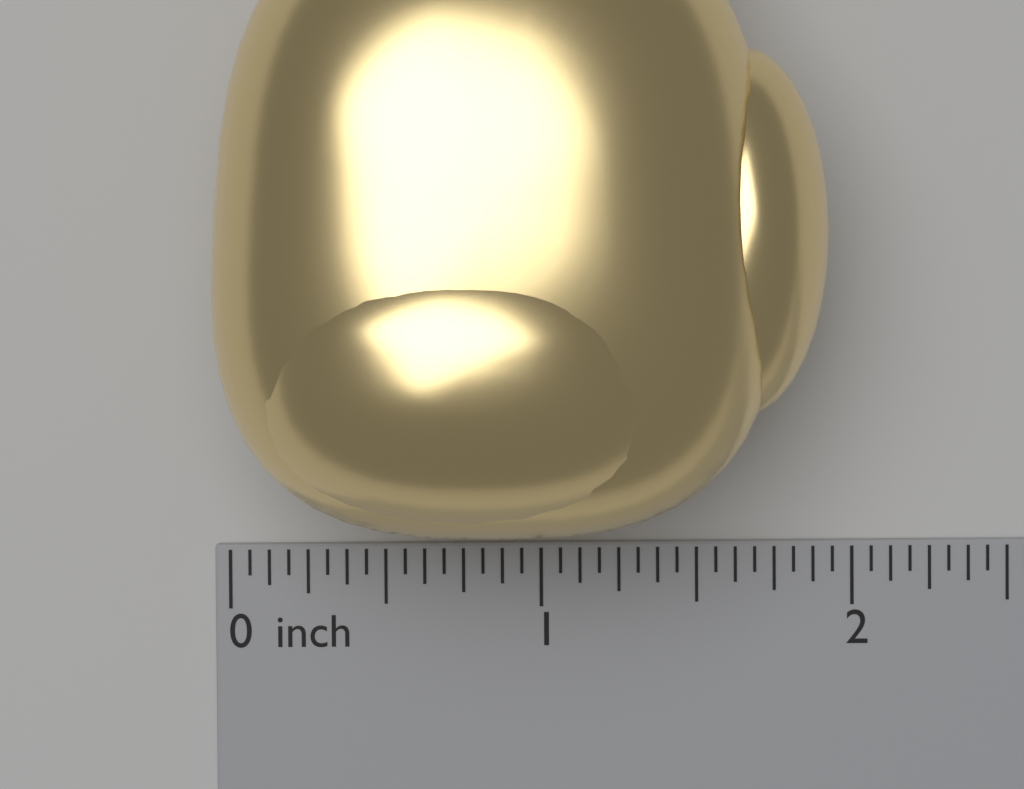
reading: 1.8750 inch
